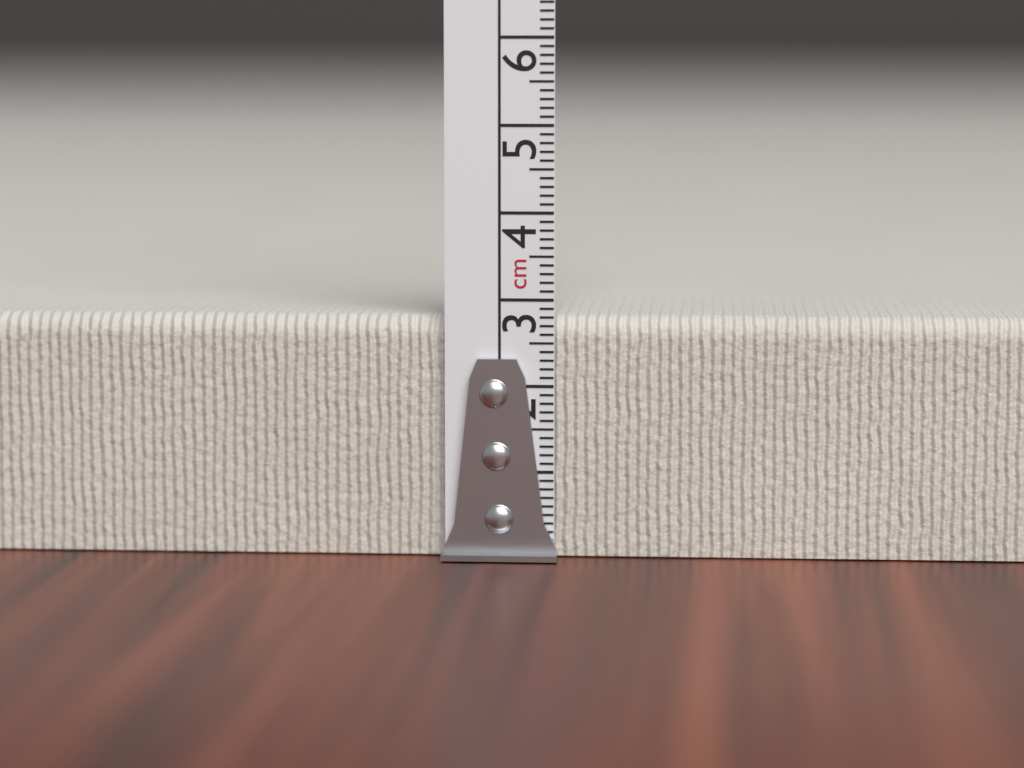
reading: 2.8 cm
